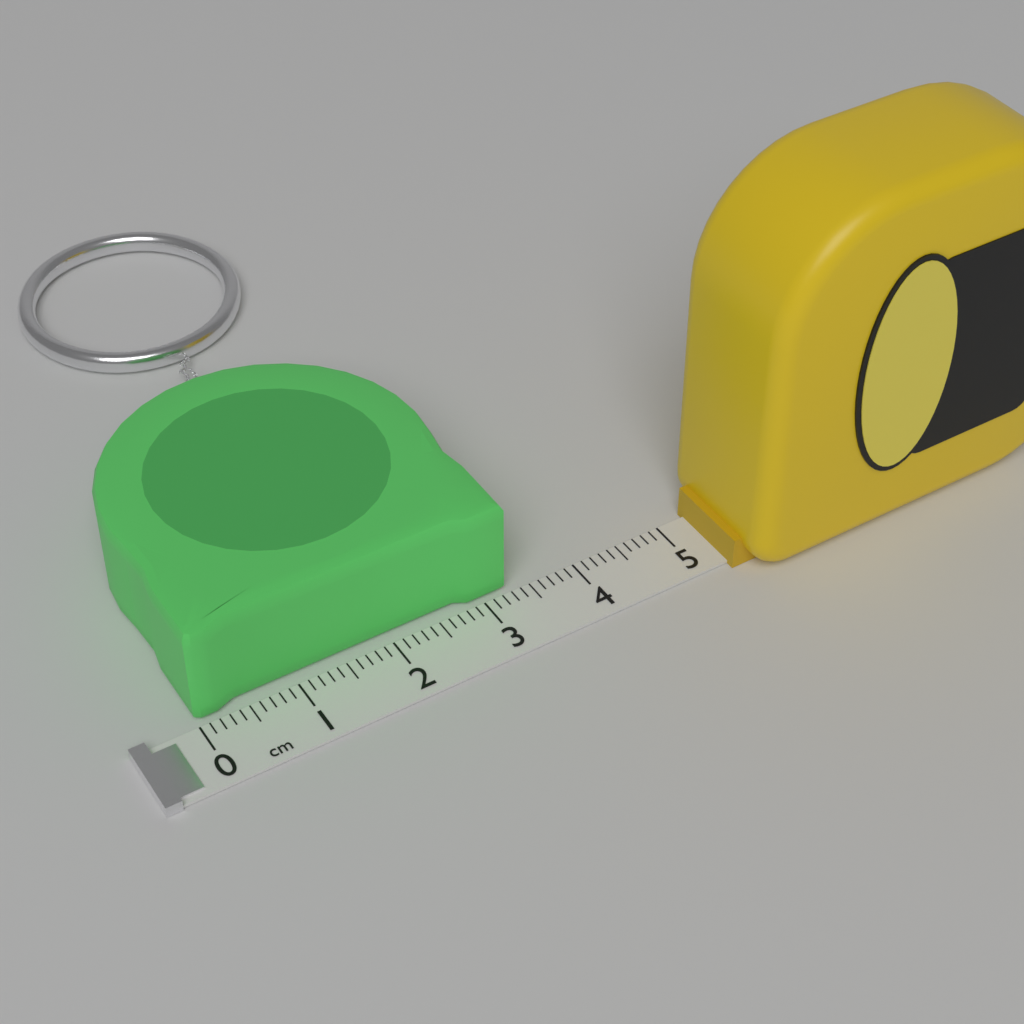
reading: 3.3 cm
